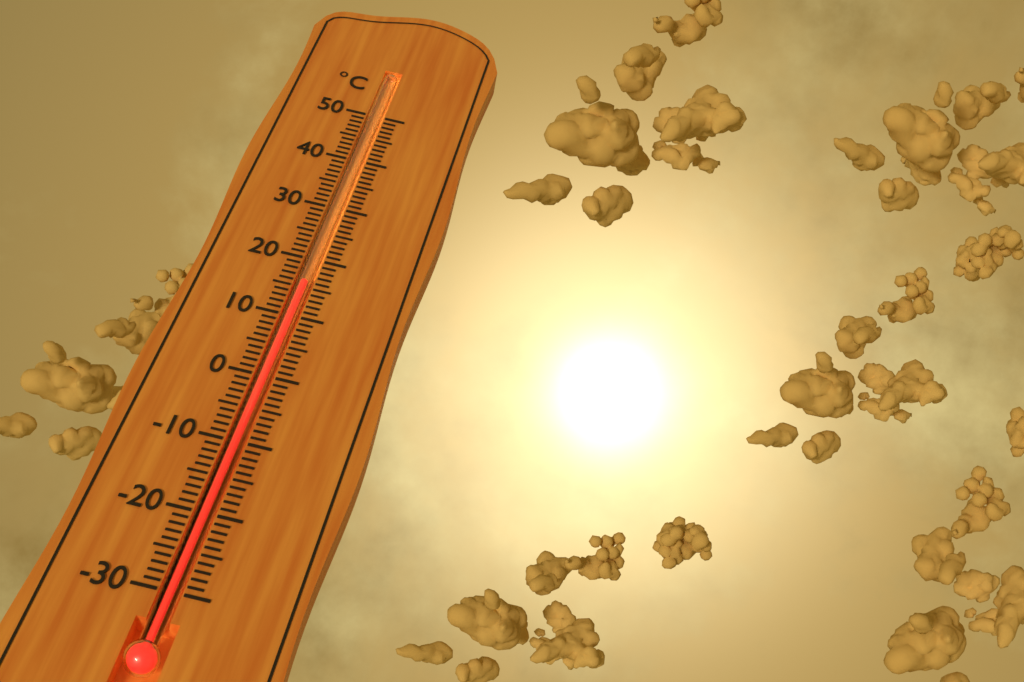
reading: 16 °C
